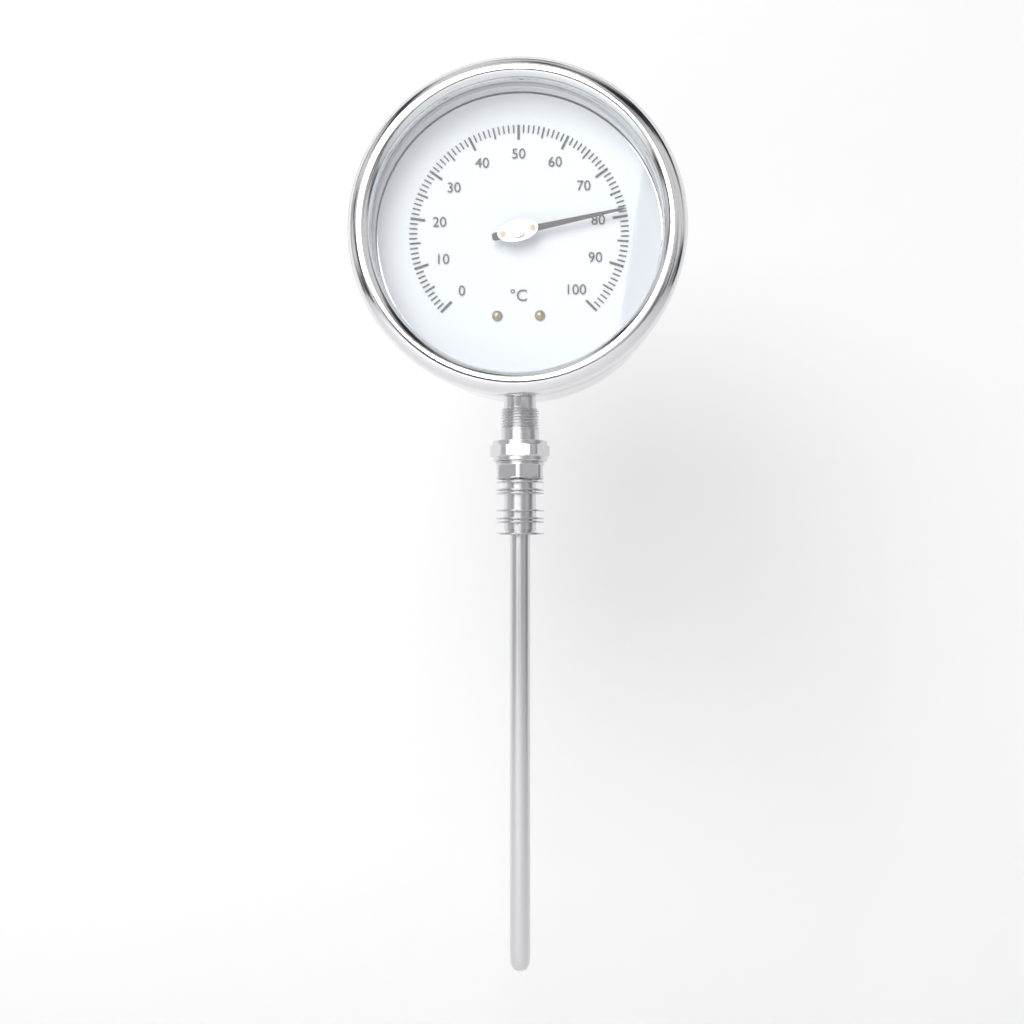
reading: 79 °C
